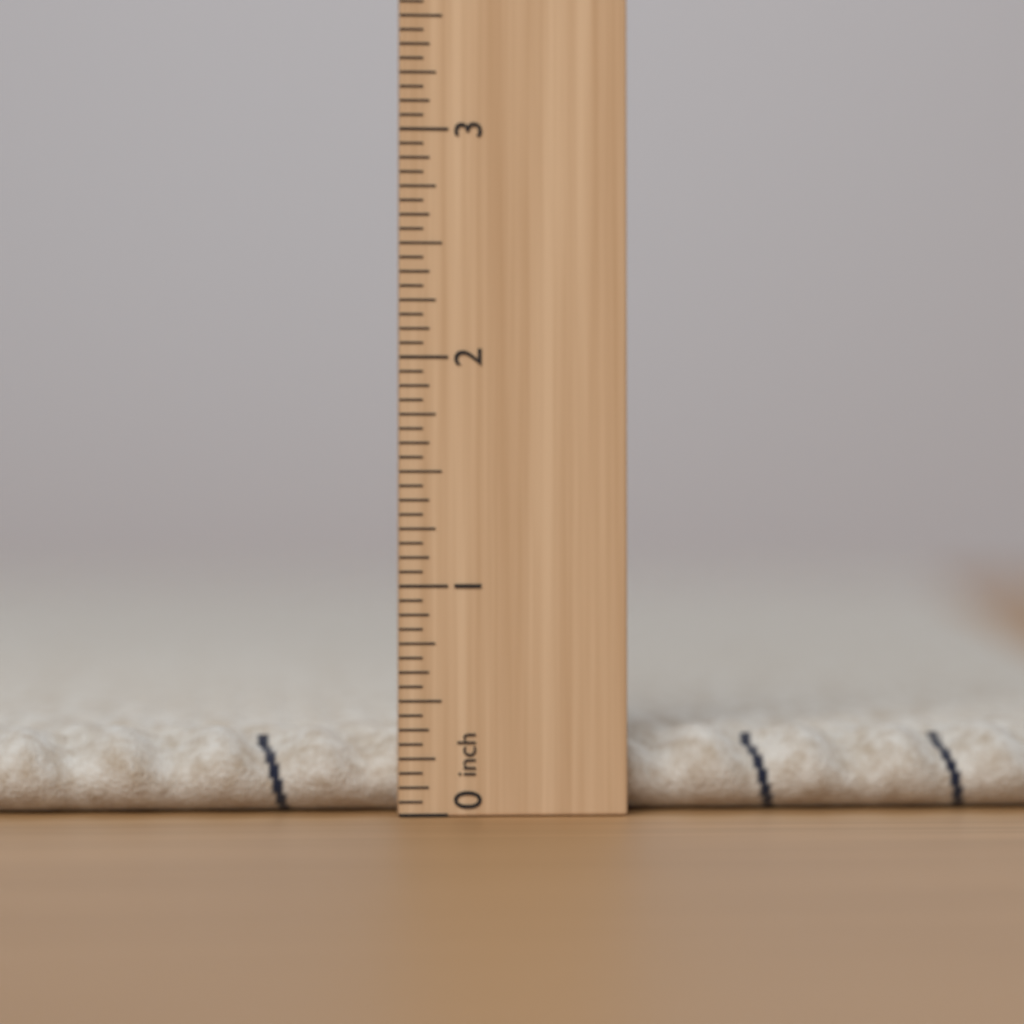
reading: 0.3750 in
